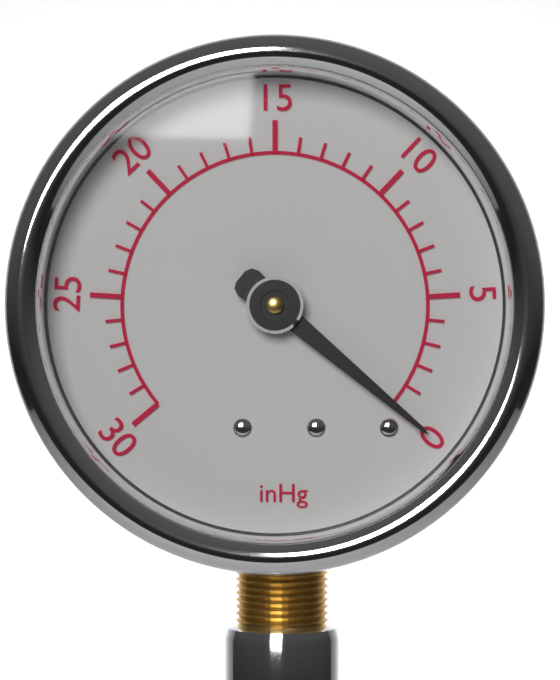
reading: 0 inHg
